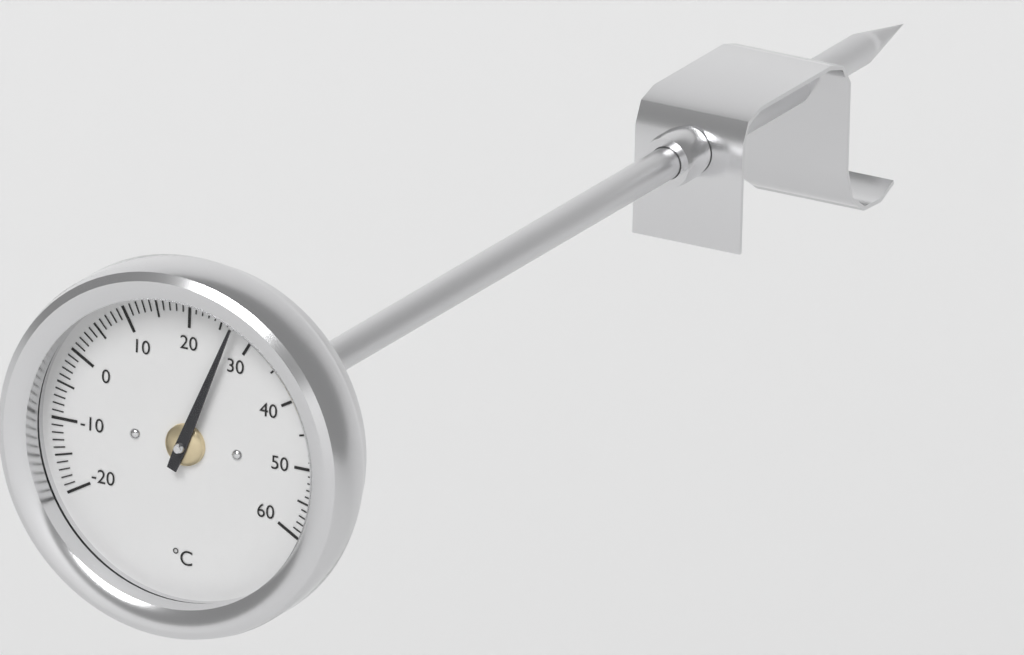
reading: 27 °C
